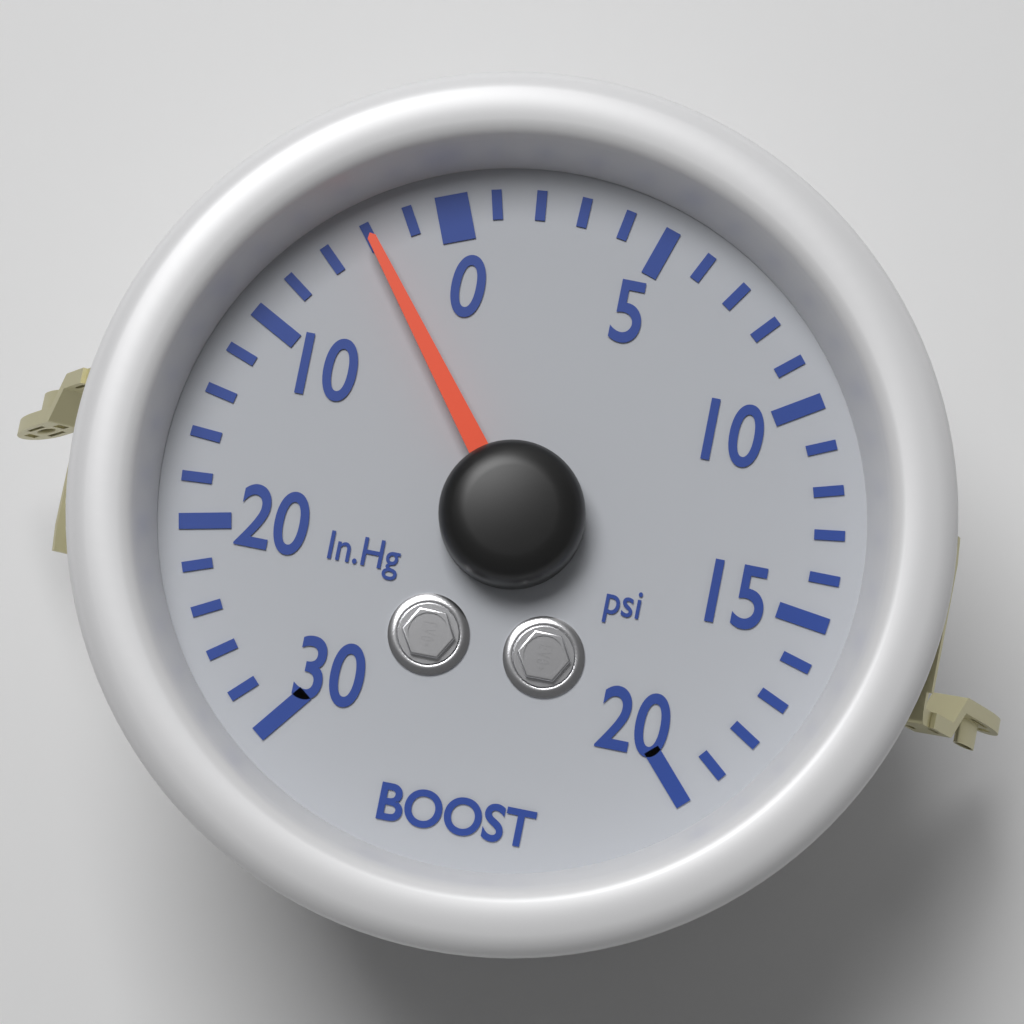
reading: 4 inHg
